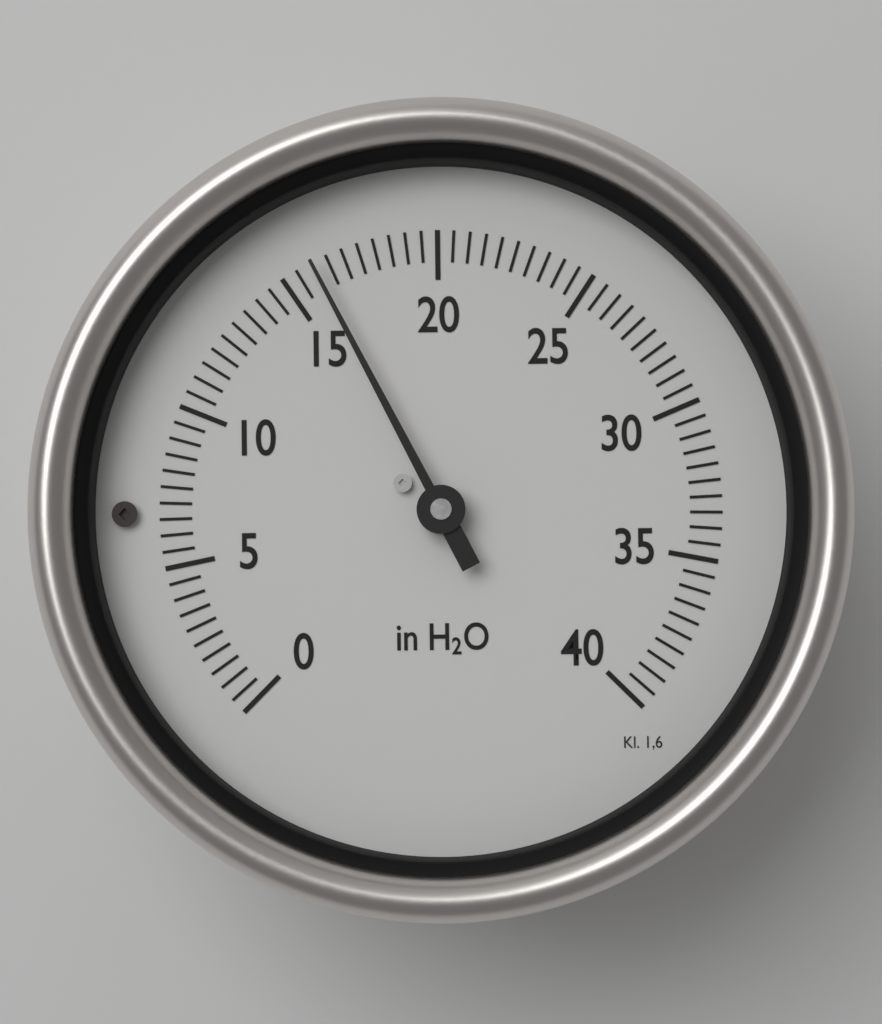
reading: 16.0 in H2O
